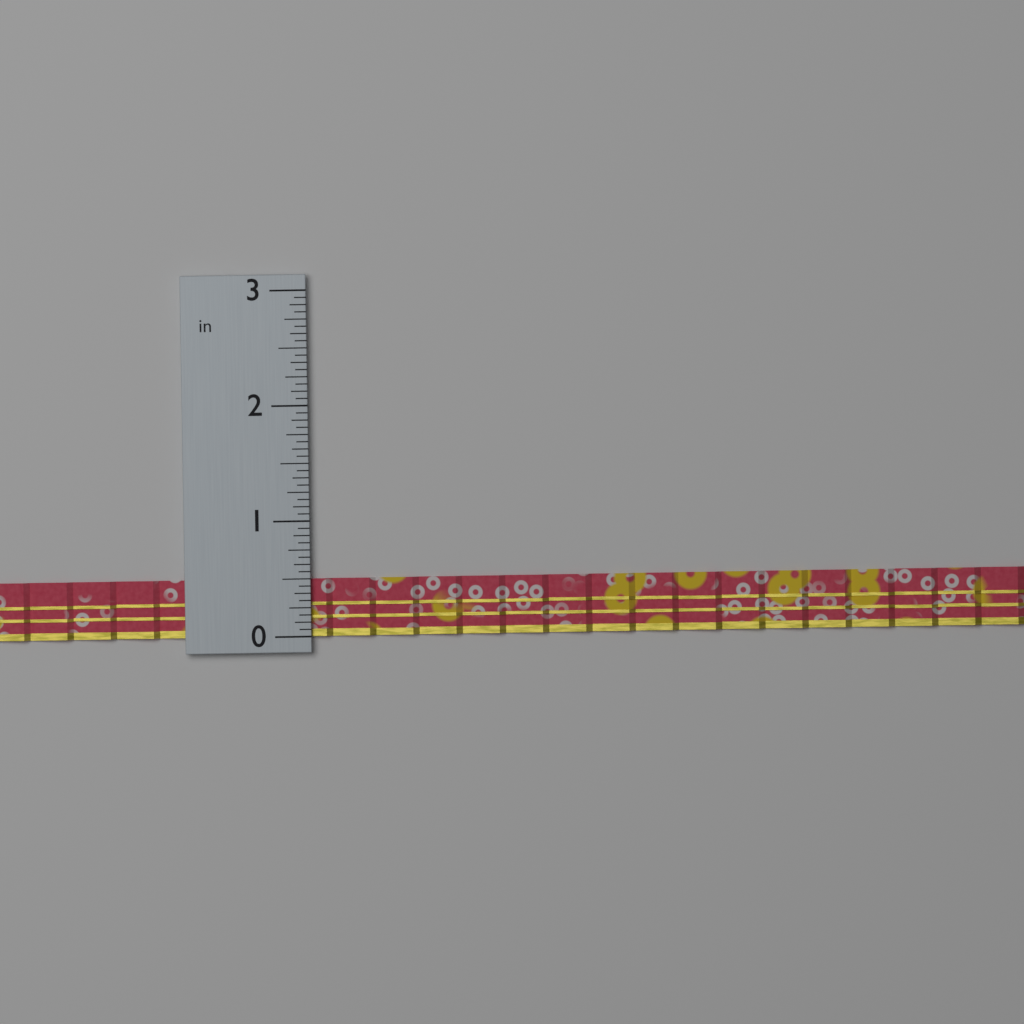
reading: 0.5000 in
